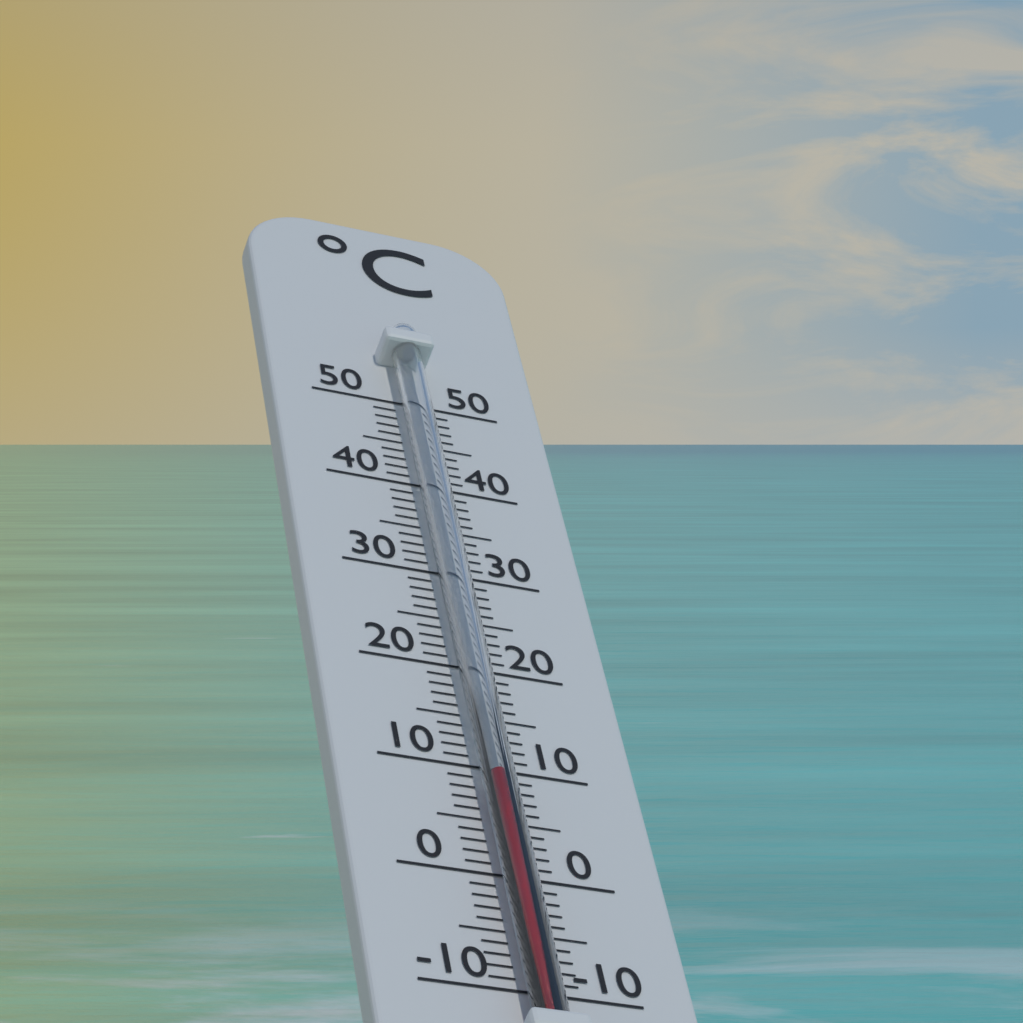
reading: 8 °C
